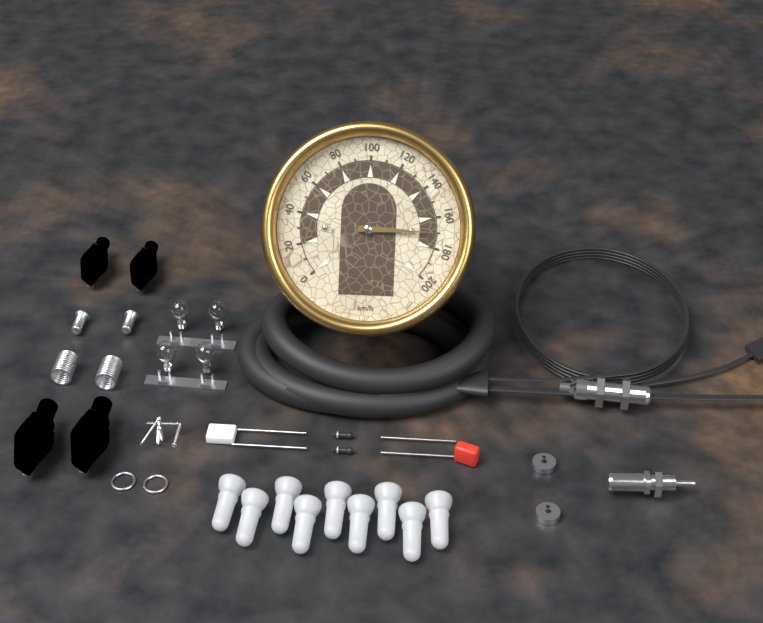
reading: 170 km/h
